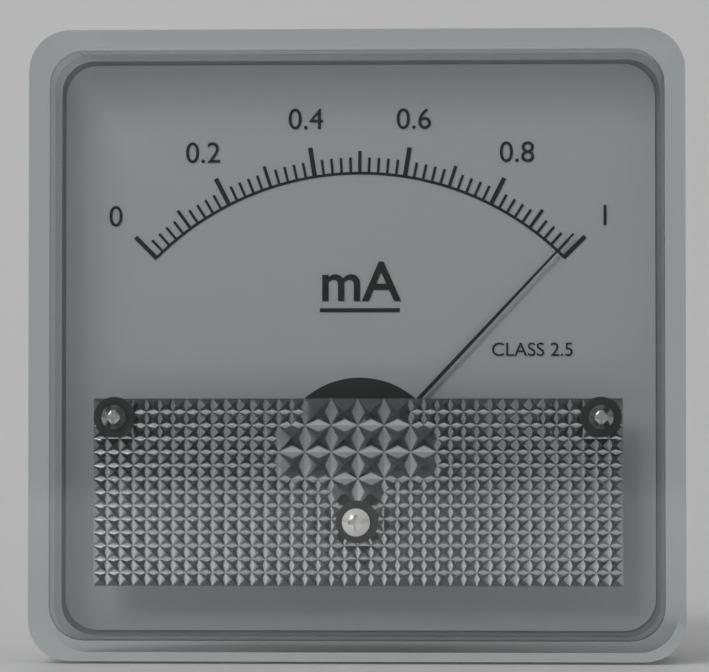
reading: 0.98 mA
